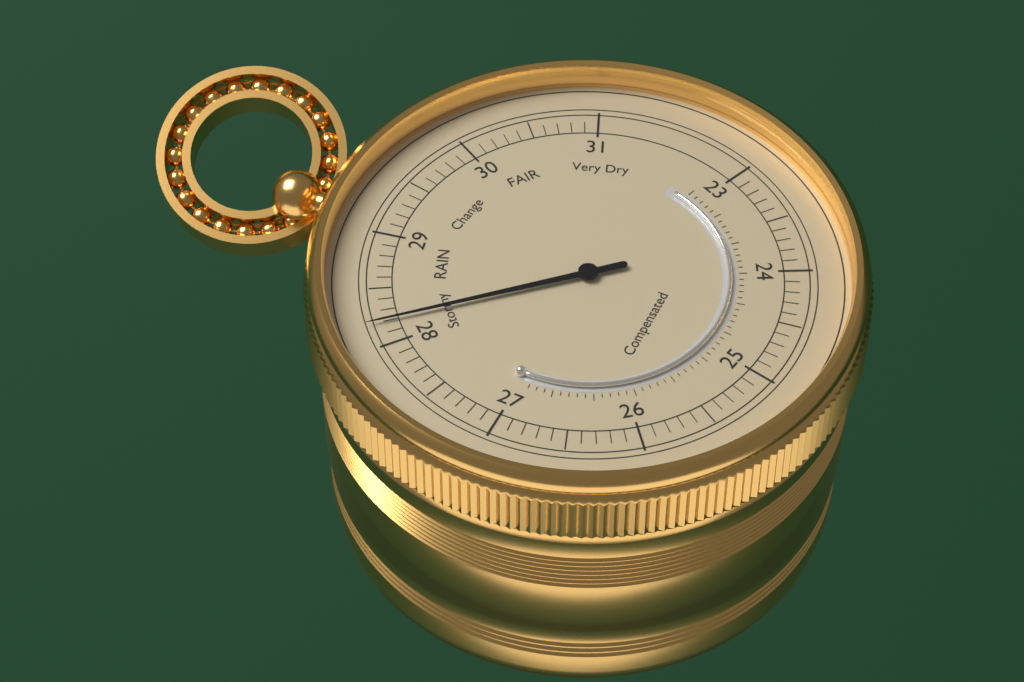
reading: 28.2 (no unit)
